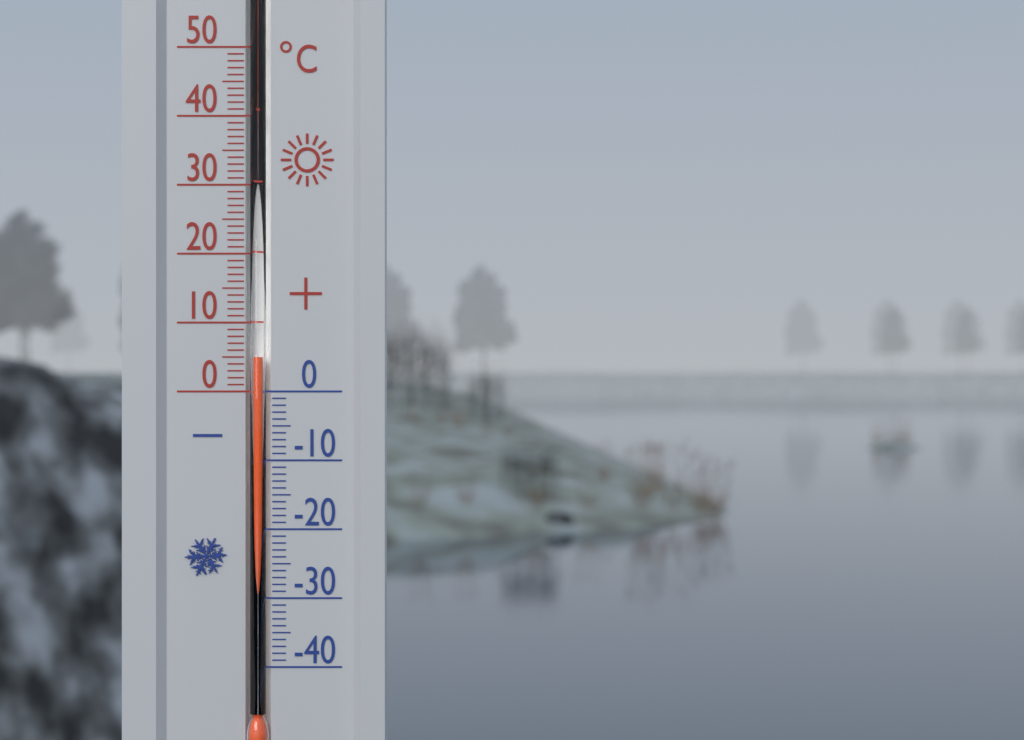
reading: 5 °C
